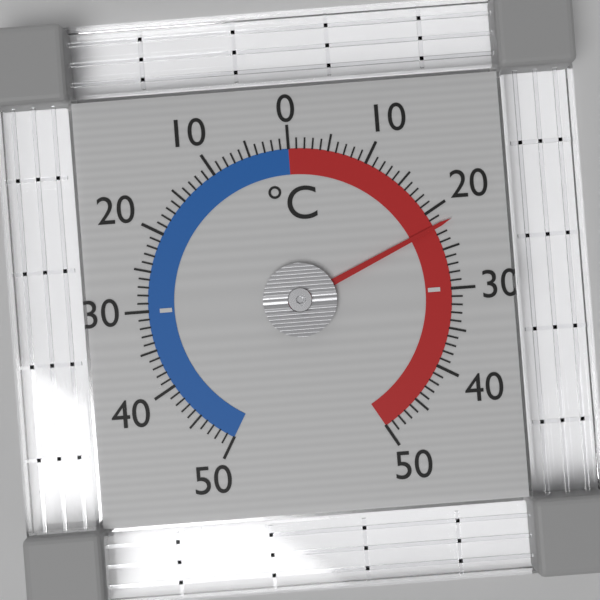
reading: 22 °C
